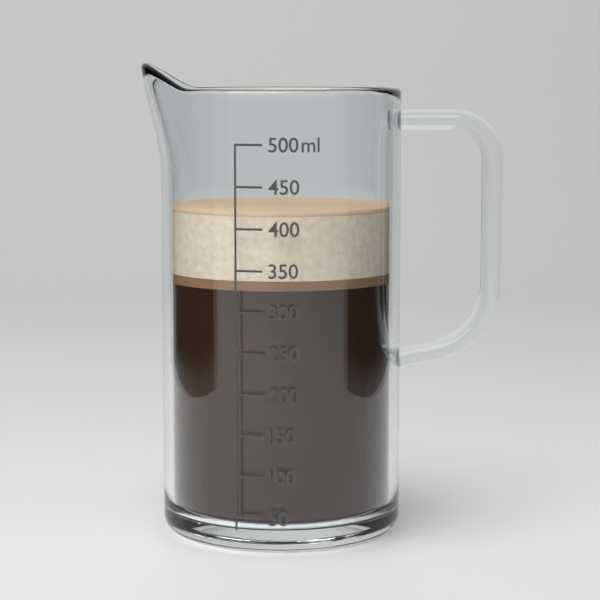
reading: 420 ml
